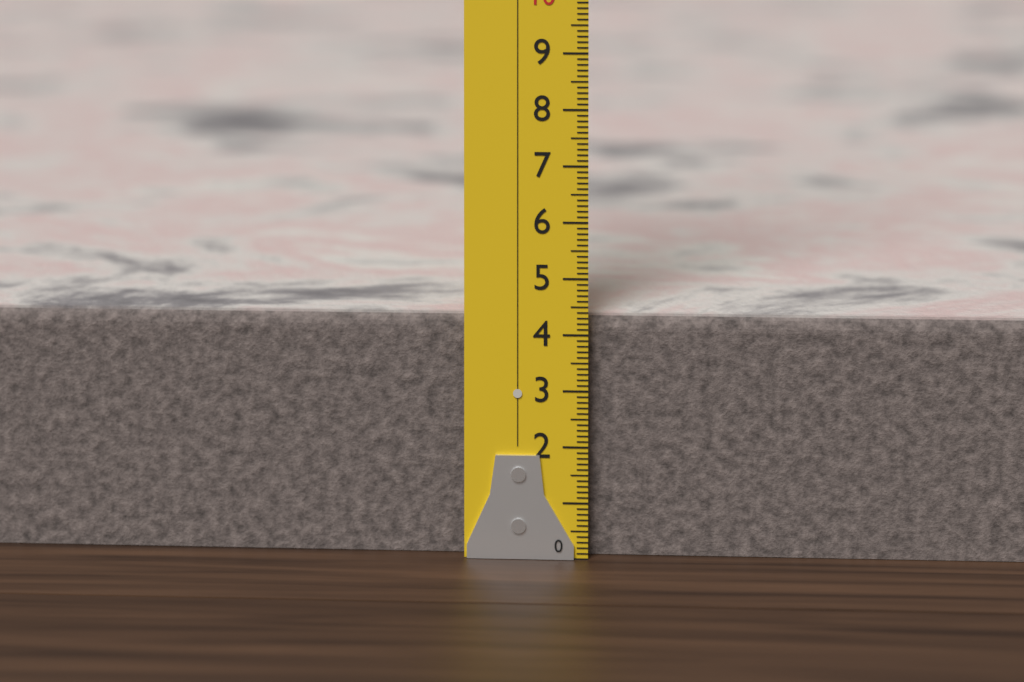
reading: 4.3 (no unit)
